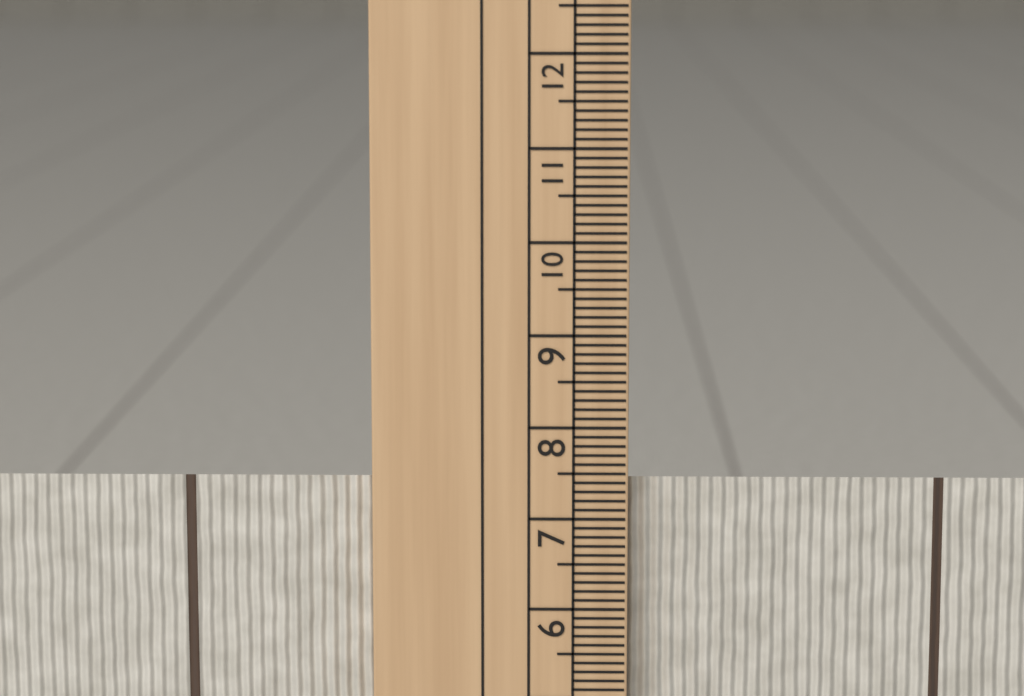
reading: 7.4 cm
